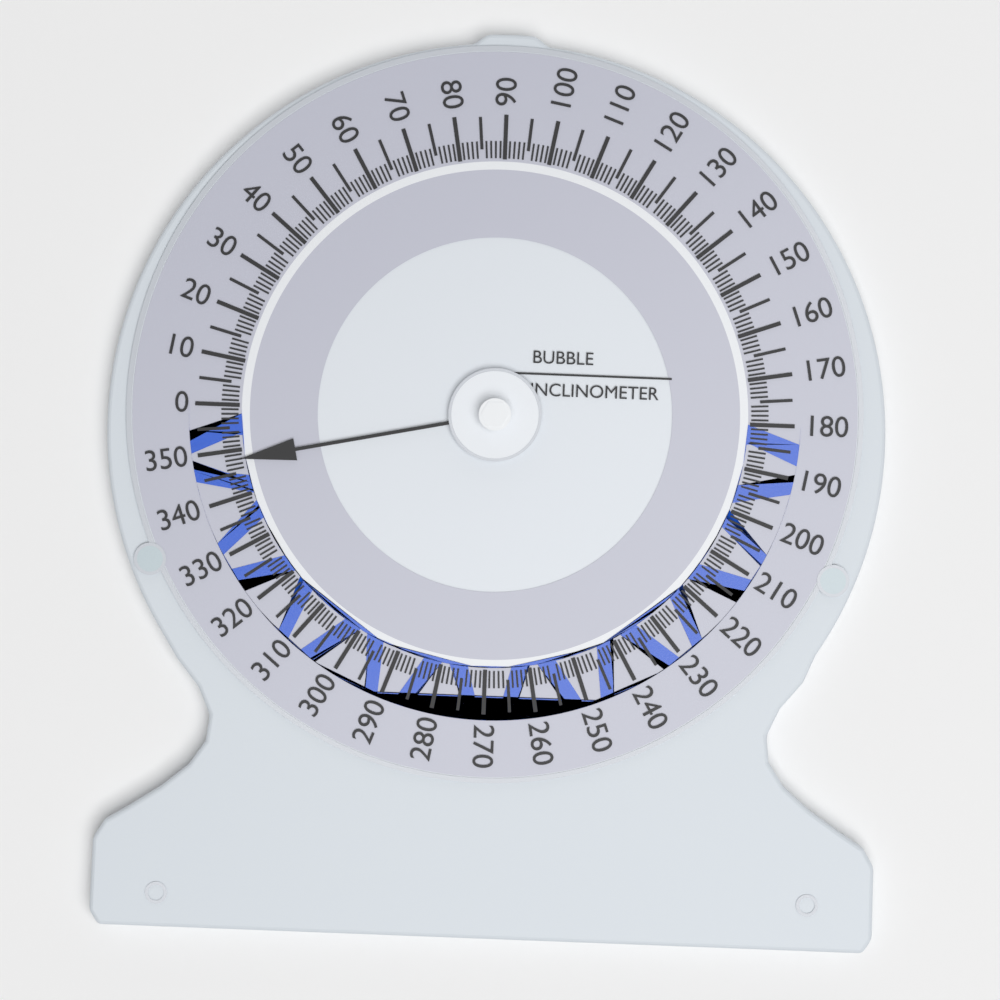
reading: 348 (no unit)
